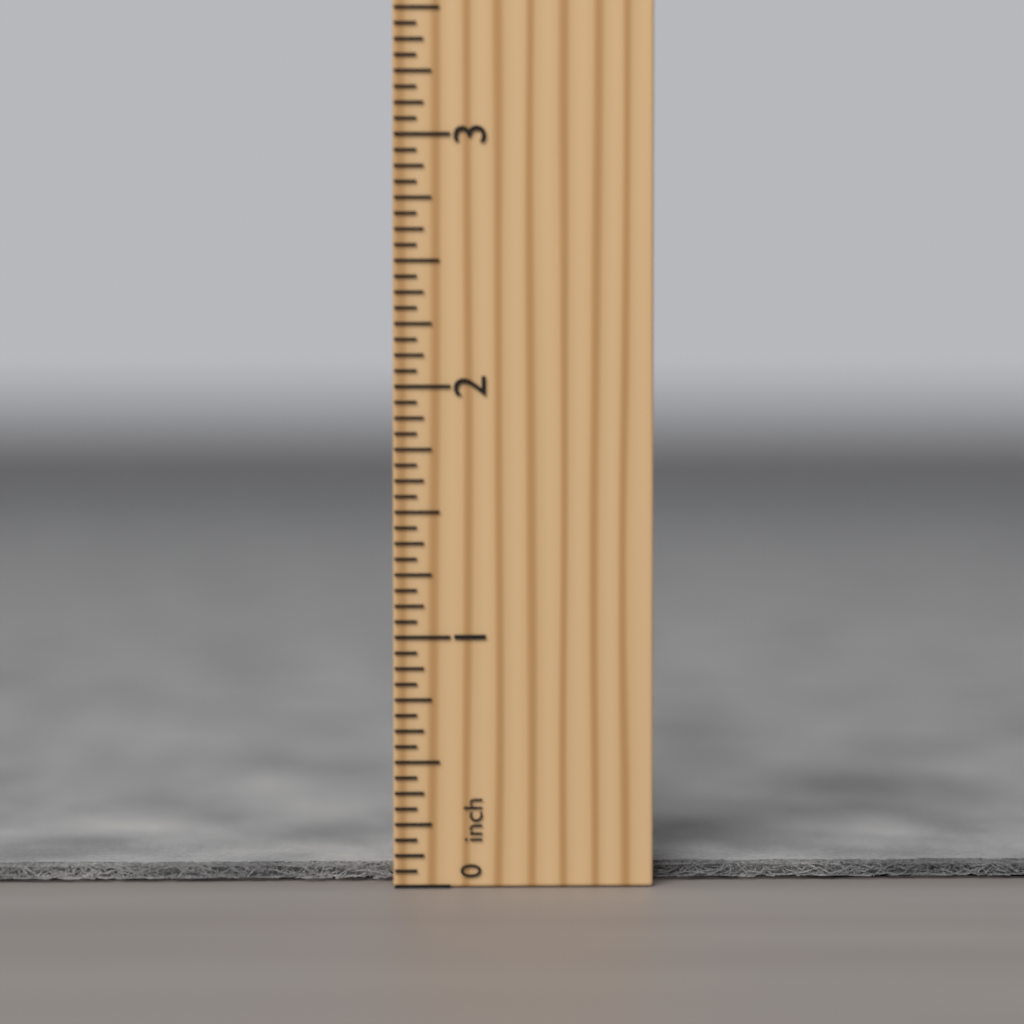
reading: 0.0625 inch
